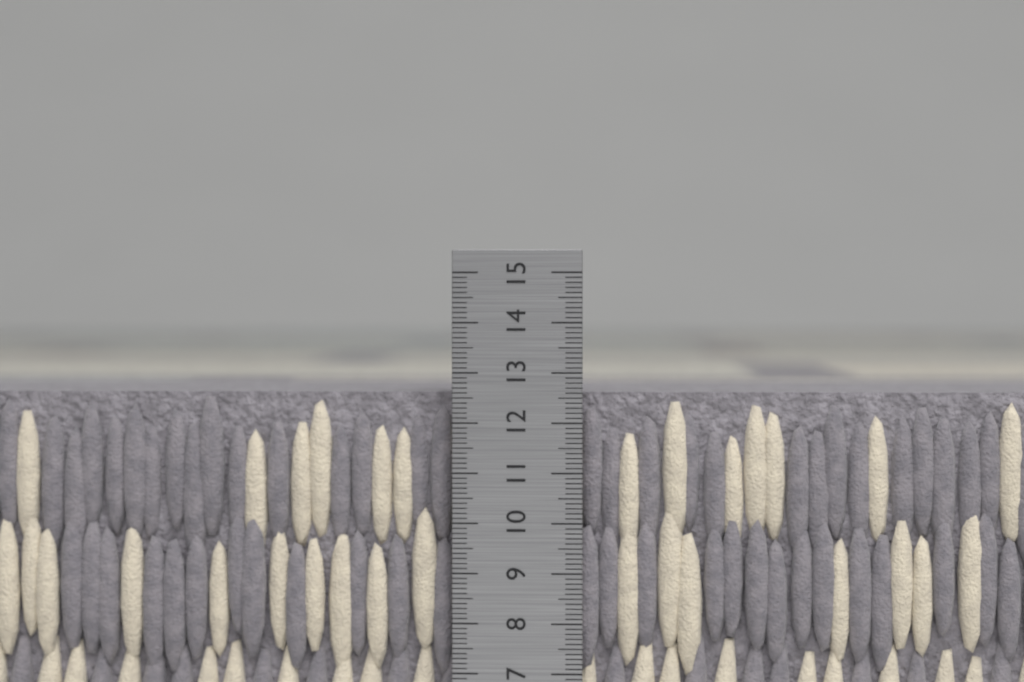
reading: 12.6 cm
